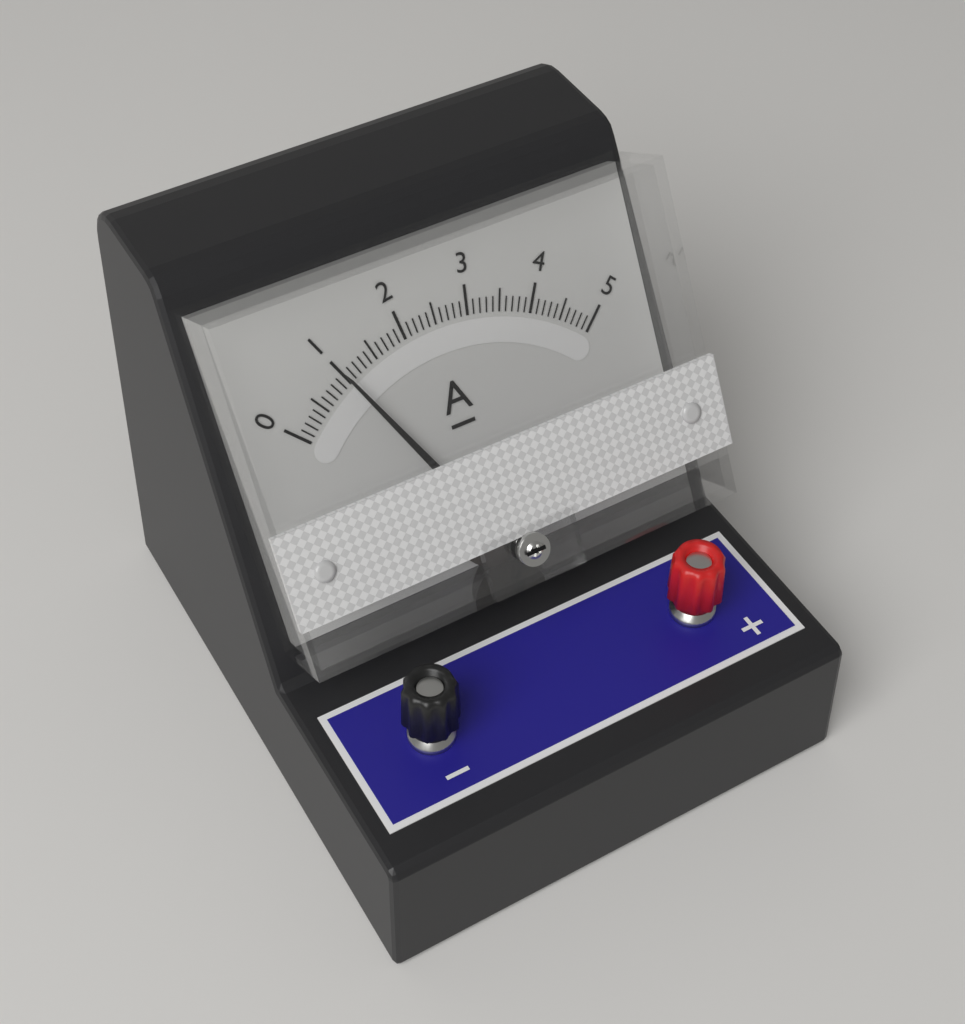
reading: 1.0 A
